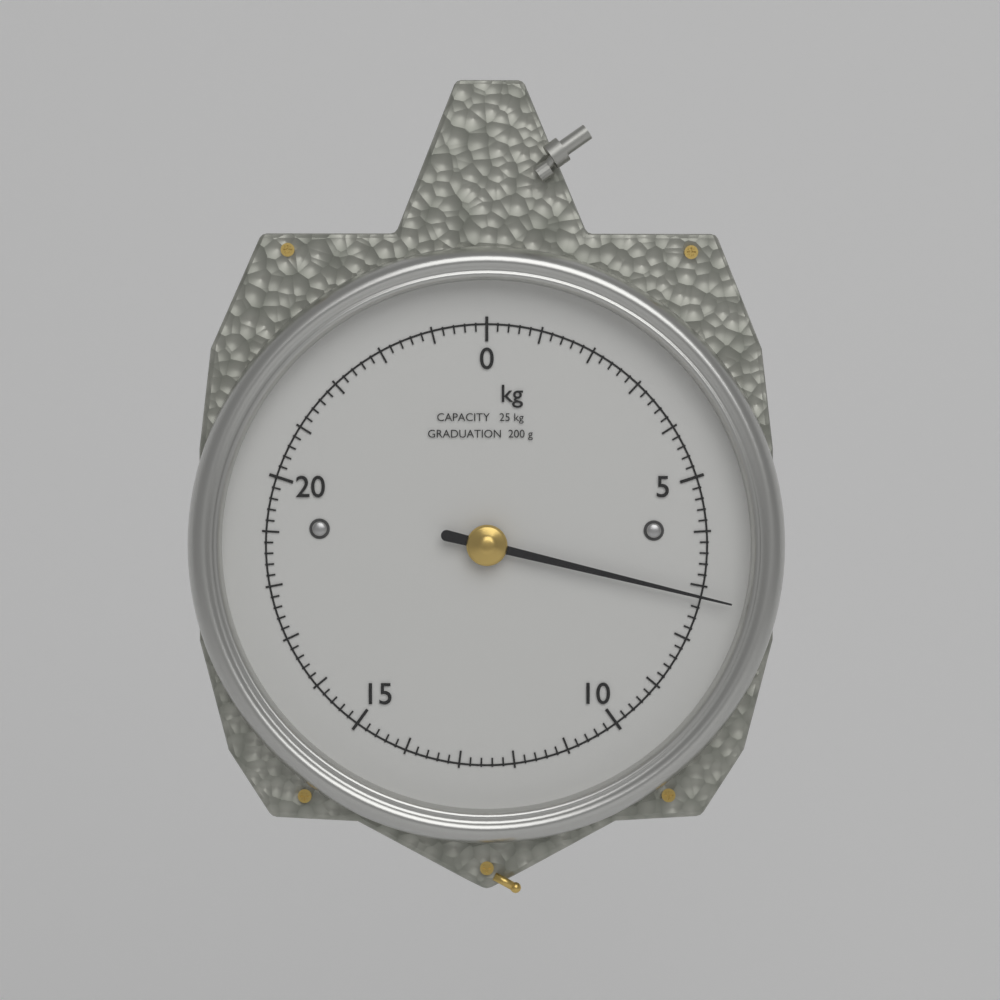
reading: 7.2 kg
